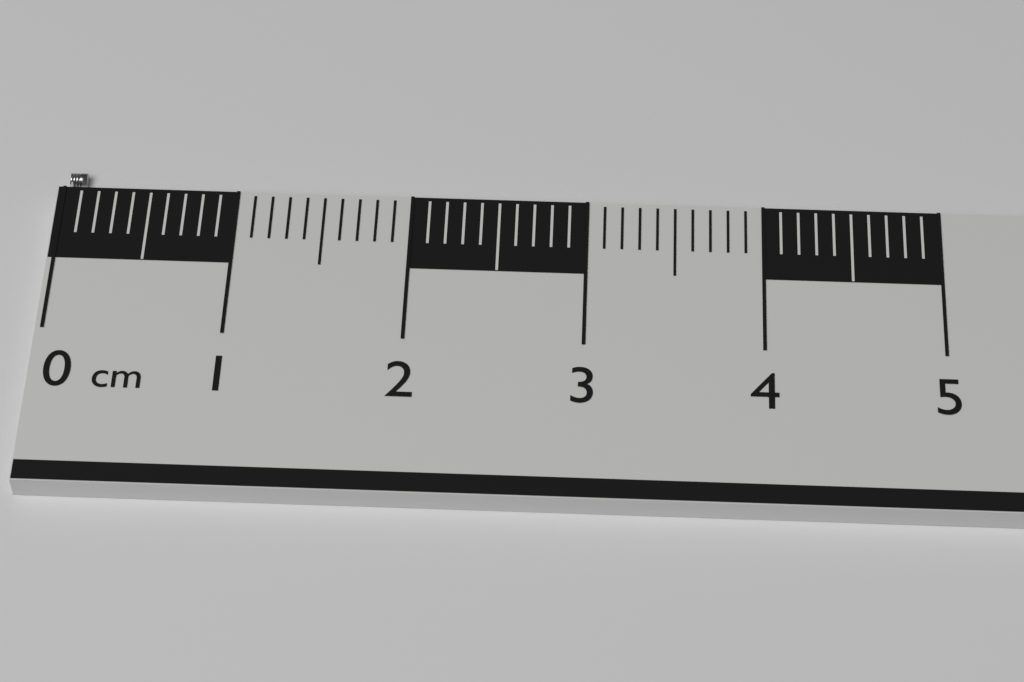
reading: 0.1 cm
